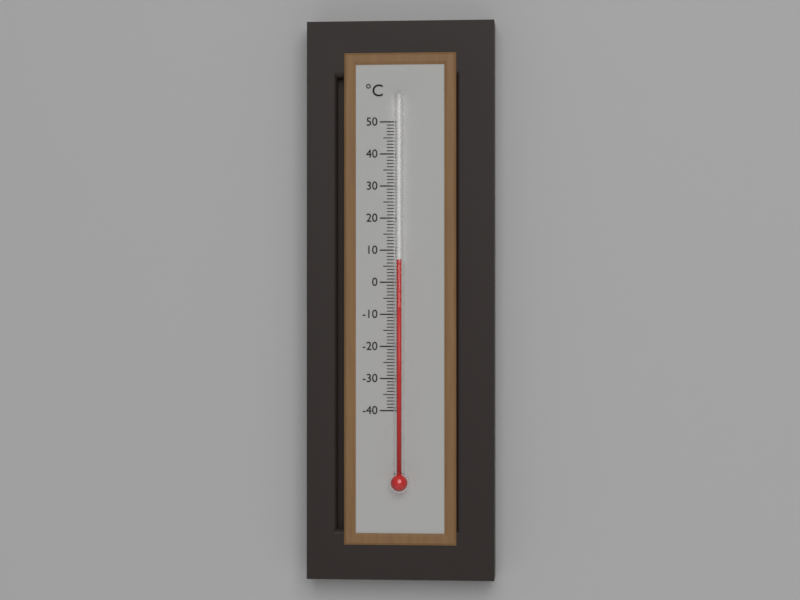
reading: 7 °C
